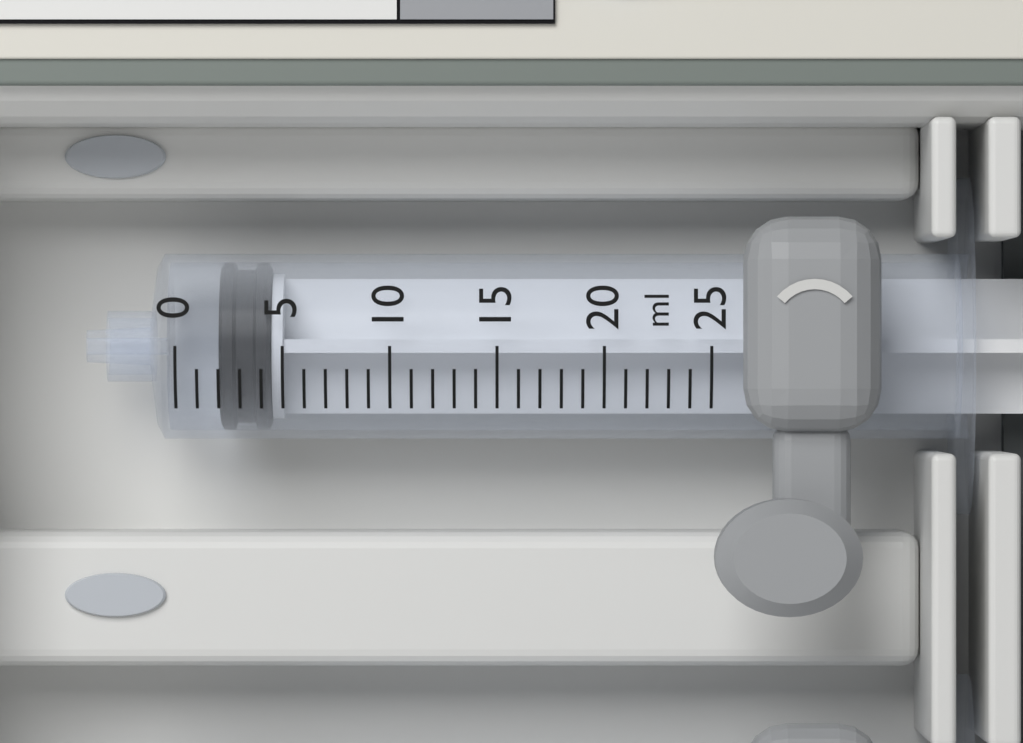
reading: 2 ml
